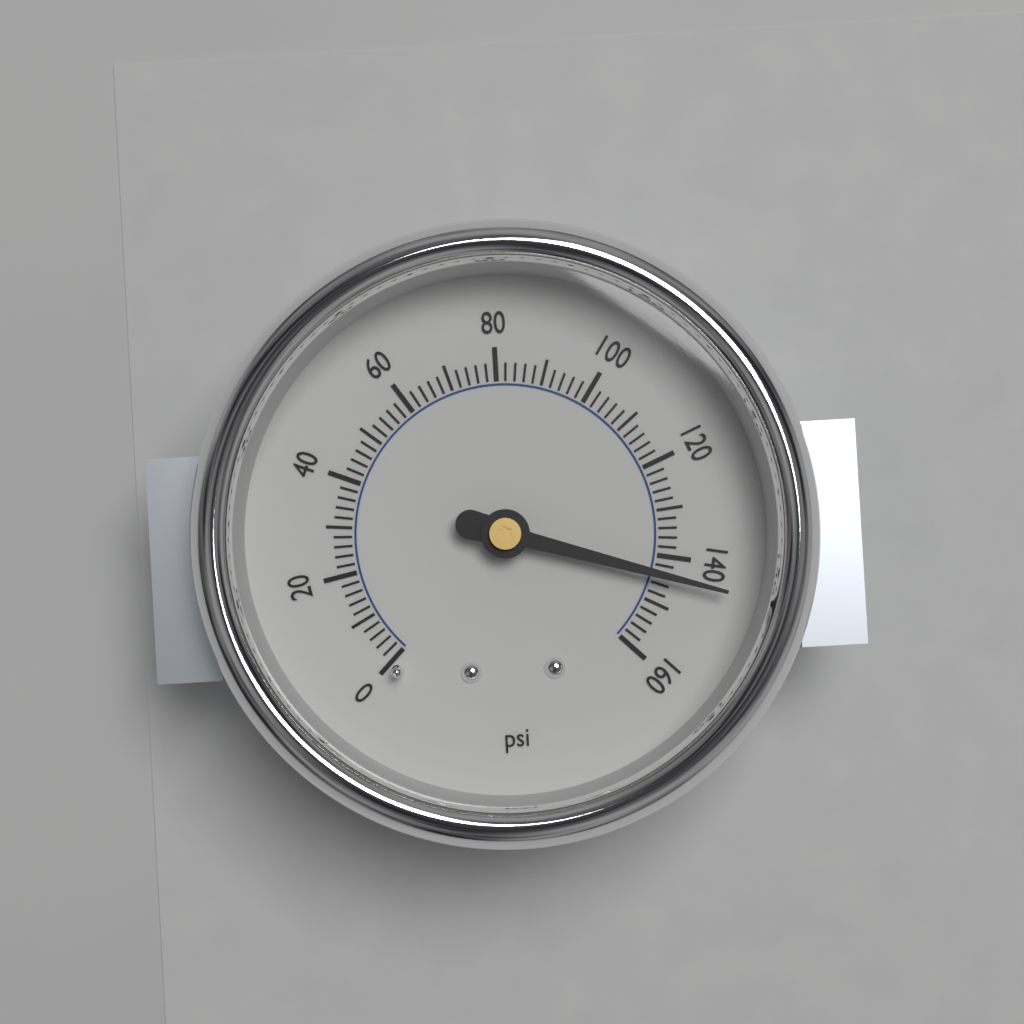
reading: 144 psi
